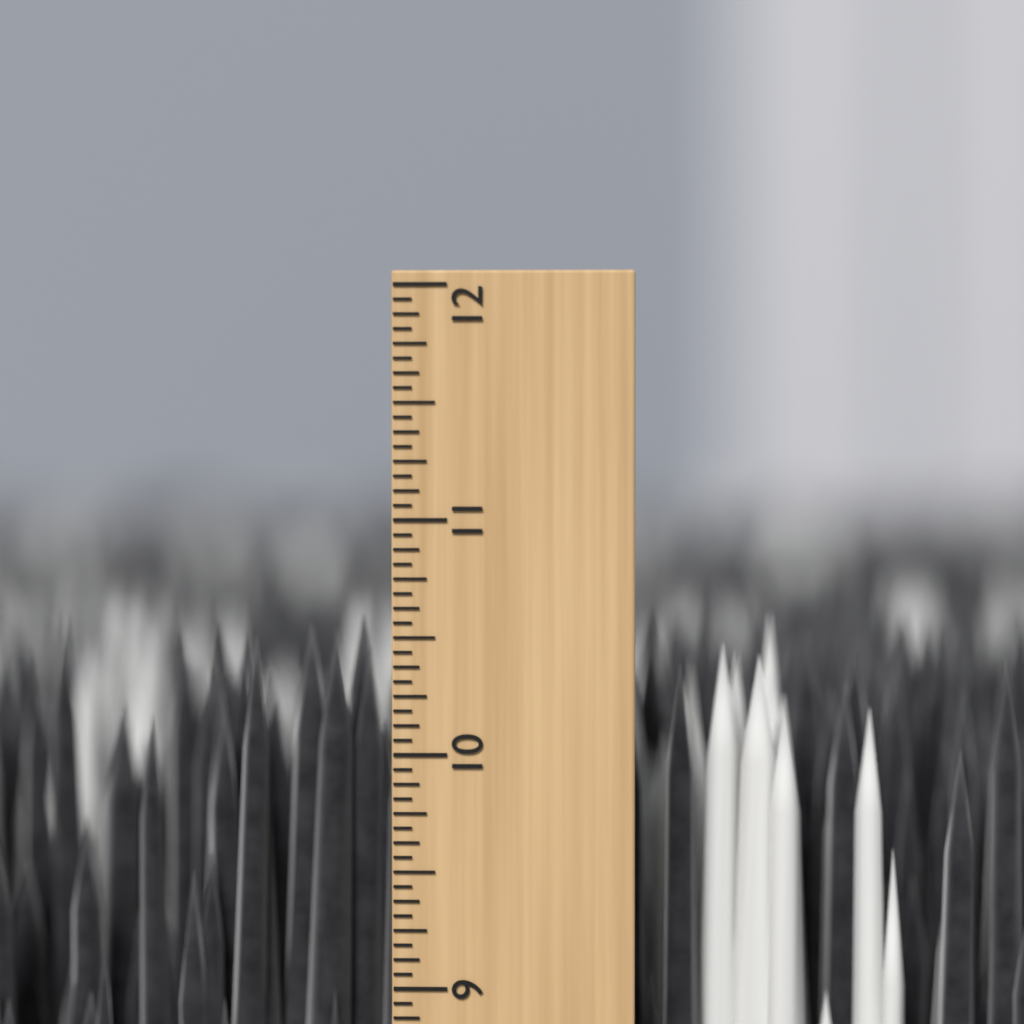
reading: 10.5625 inch
